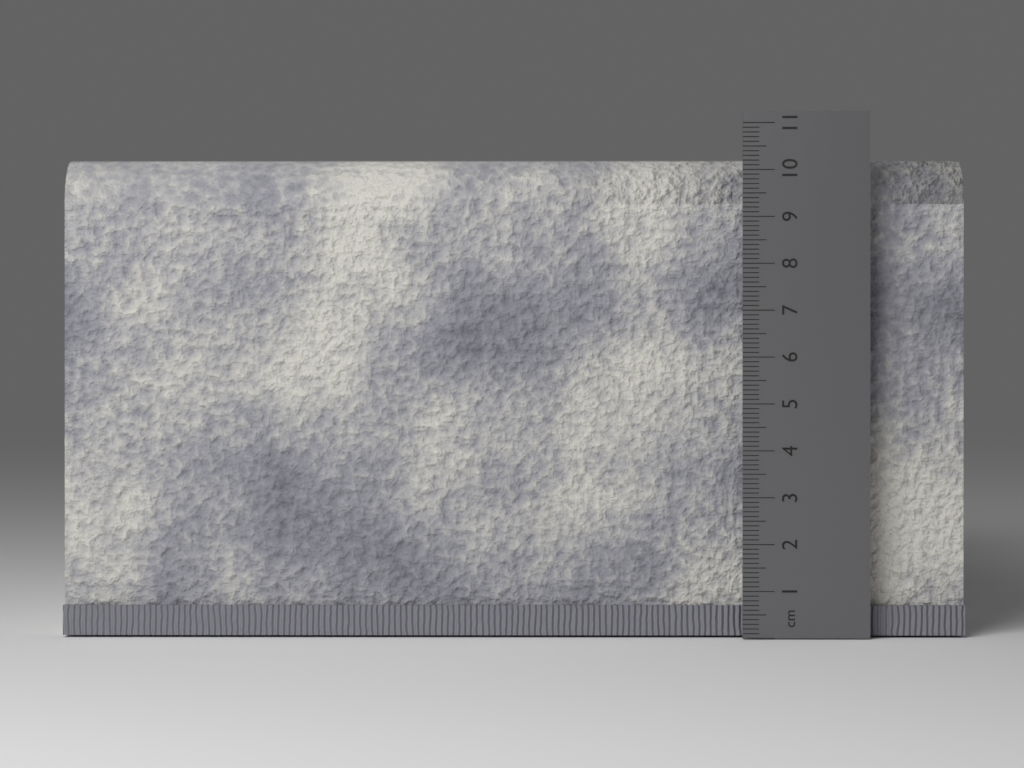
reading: 10.3 cm
